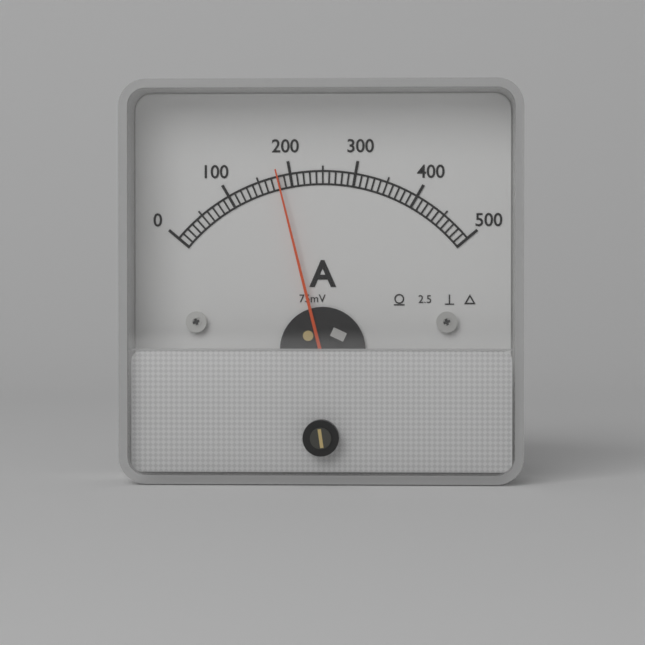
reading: 180 A
